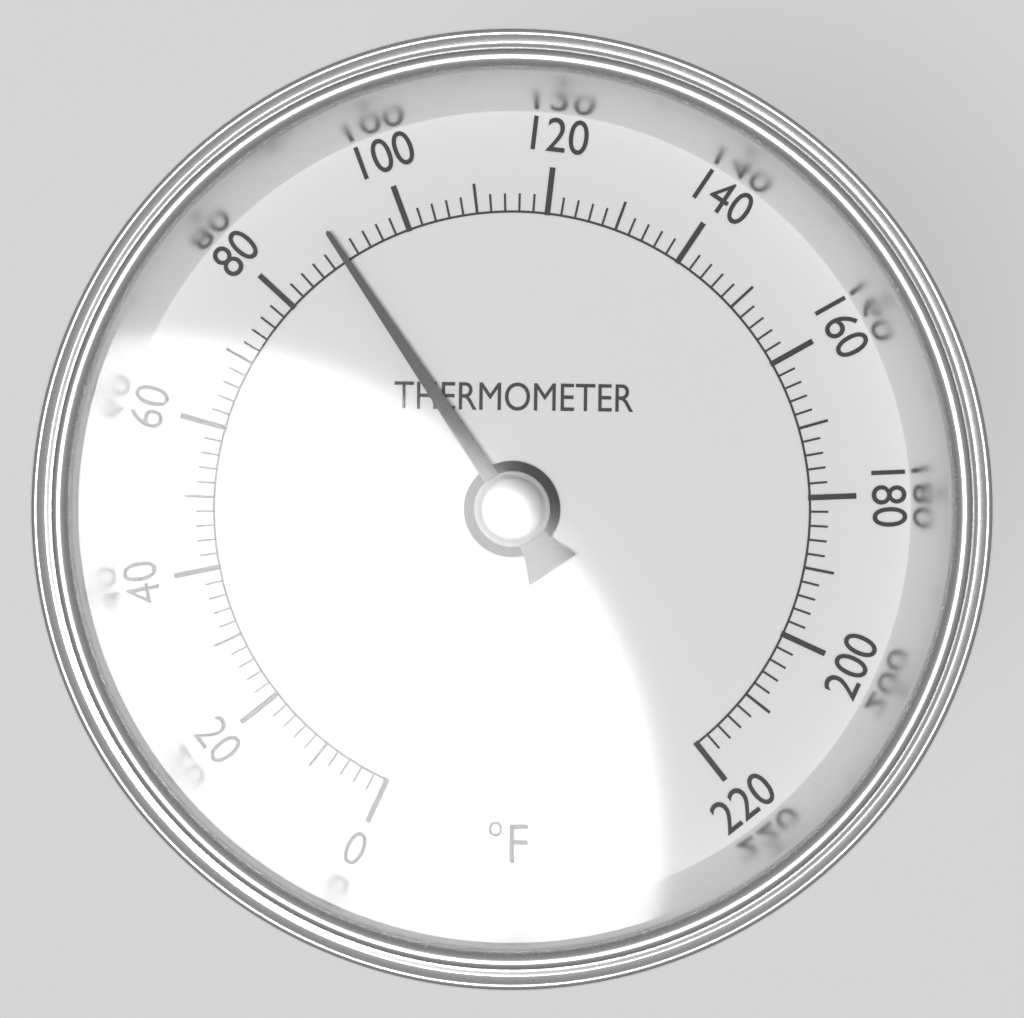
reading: 90 °F
